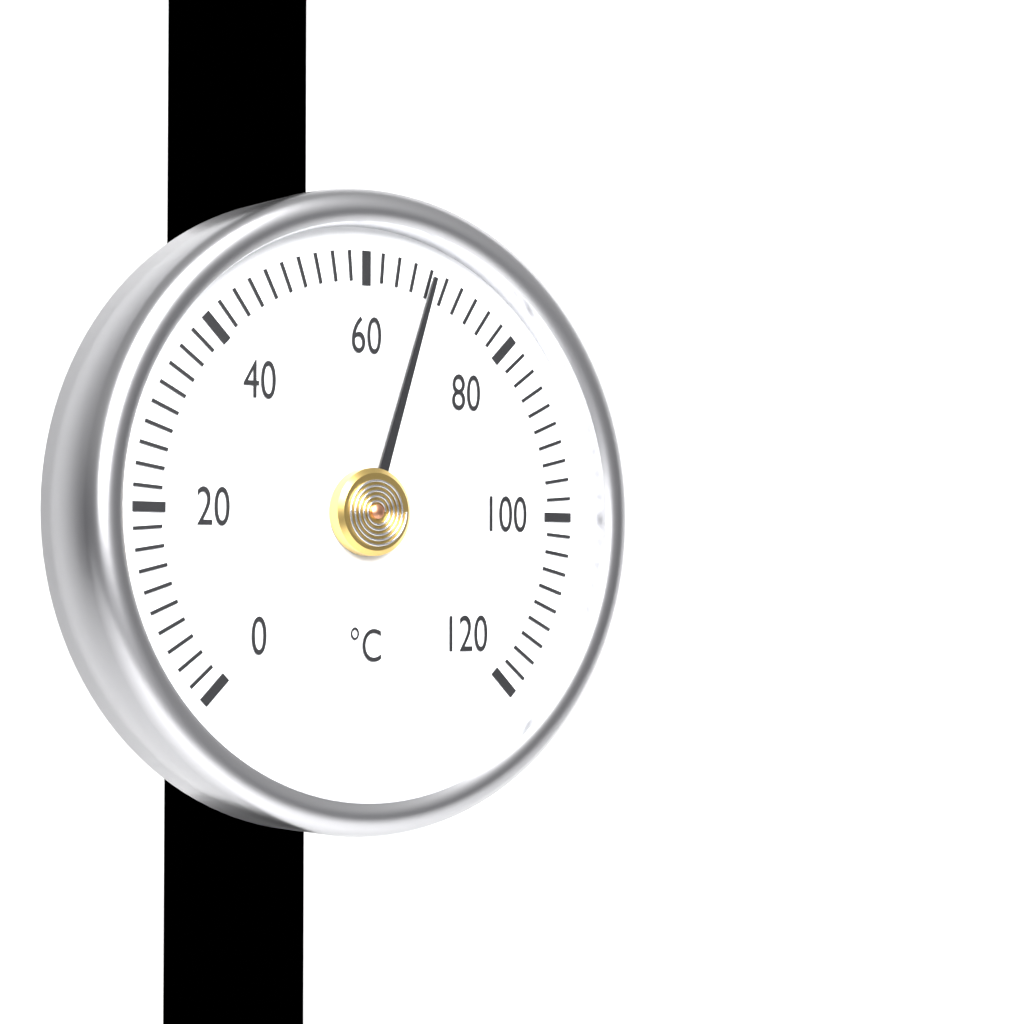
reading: 68 °C
